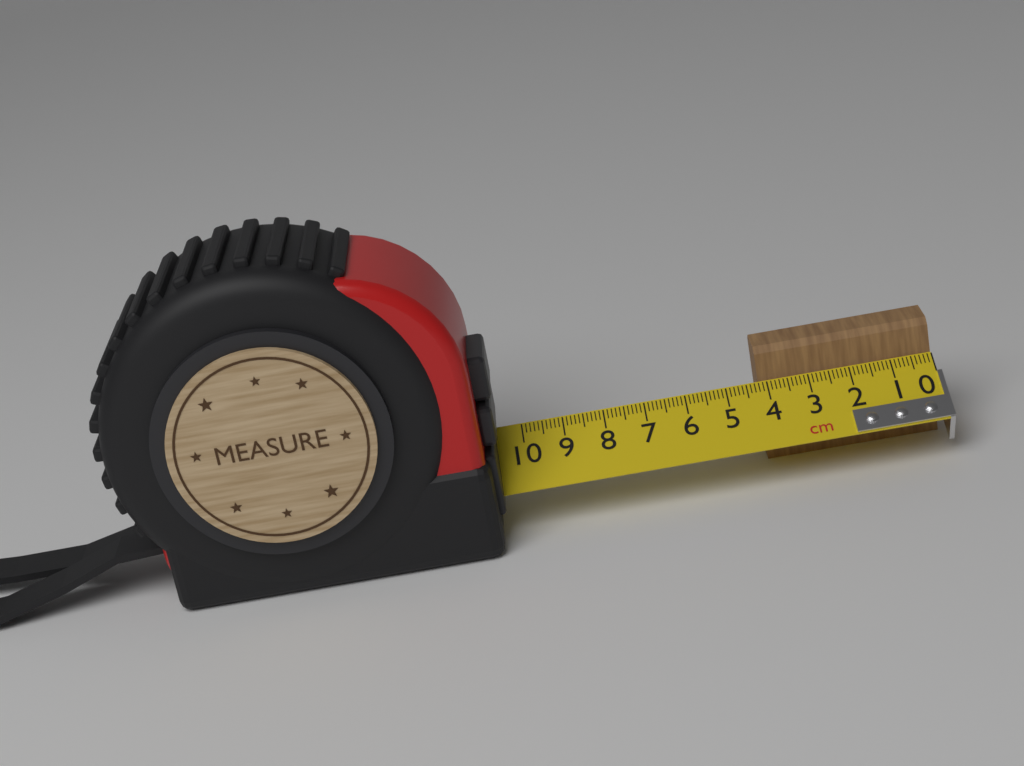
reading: 4.2 cm
